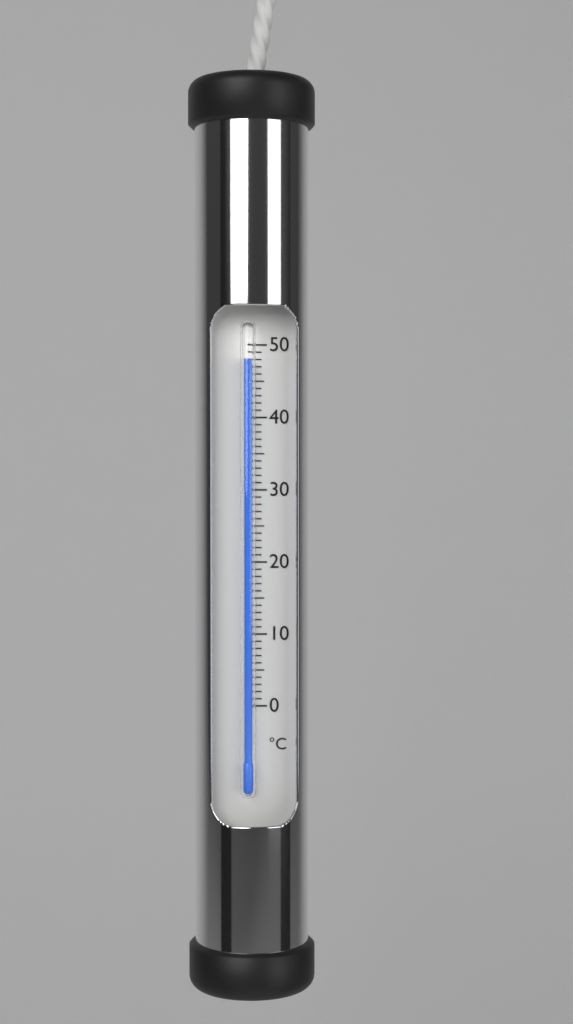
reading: 48 °C
